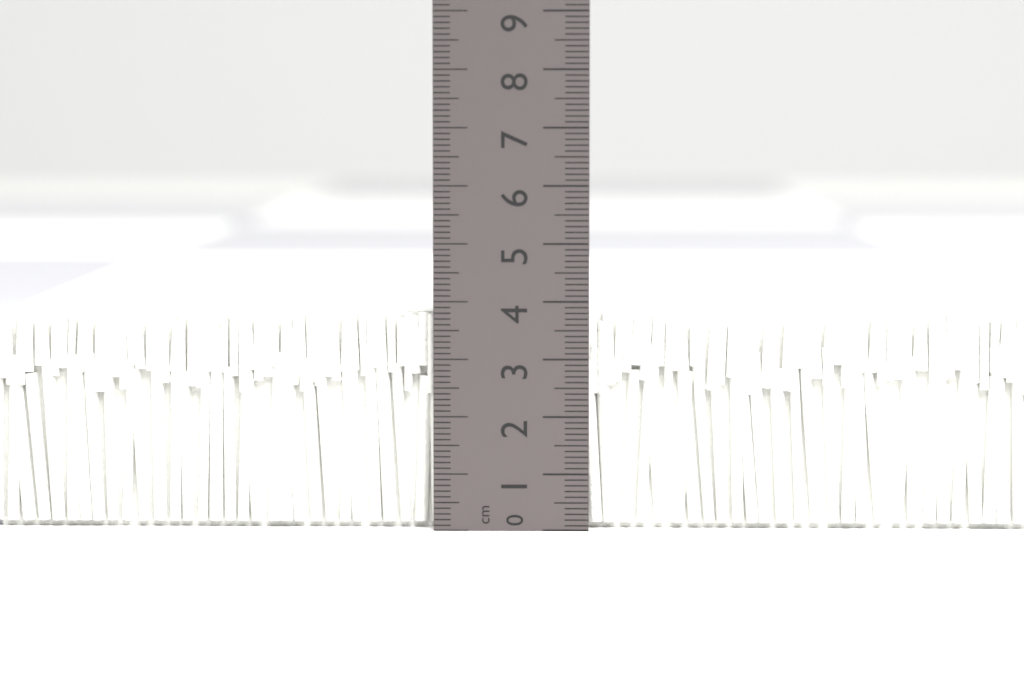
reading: 3.8 cm
